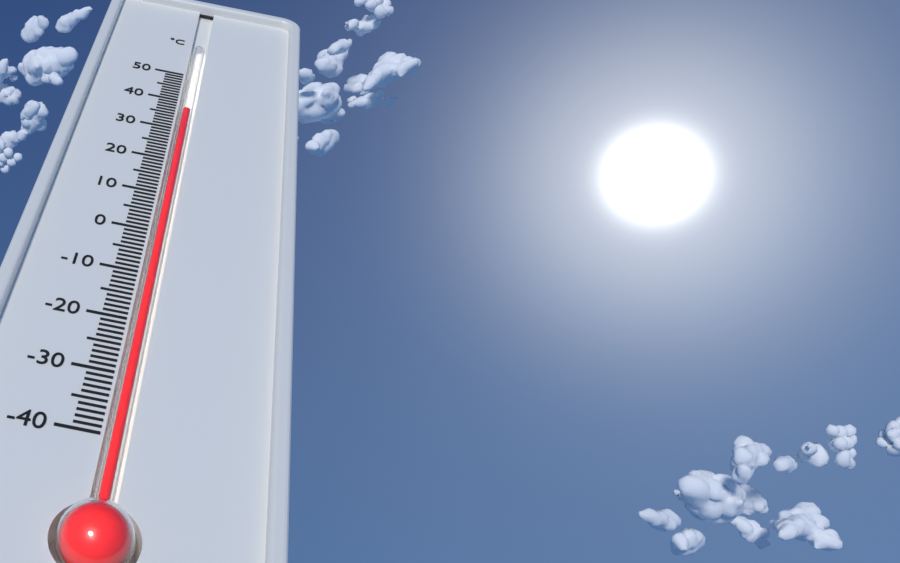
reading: 37 °C
